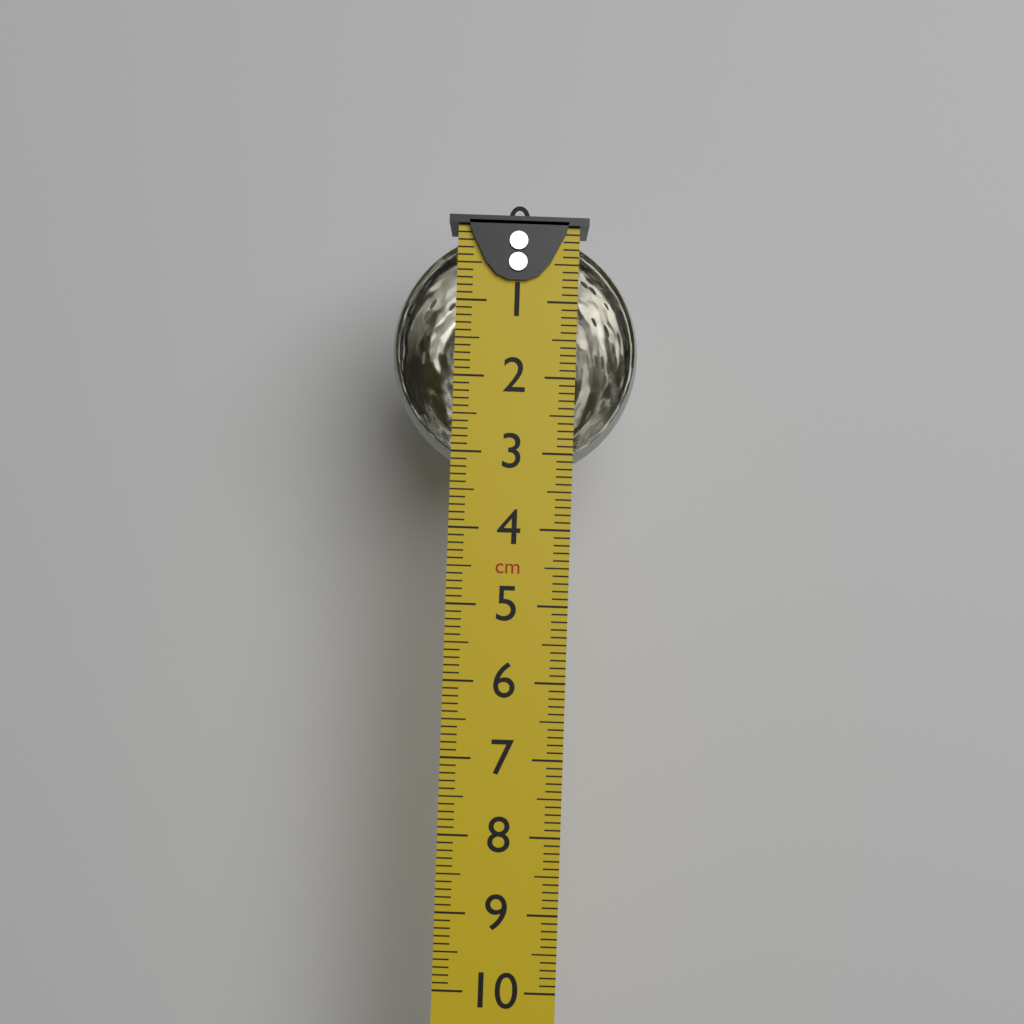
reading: 3.3 cm
